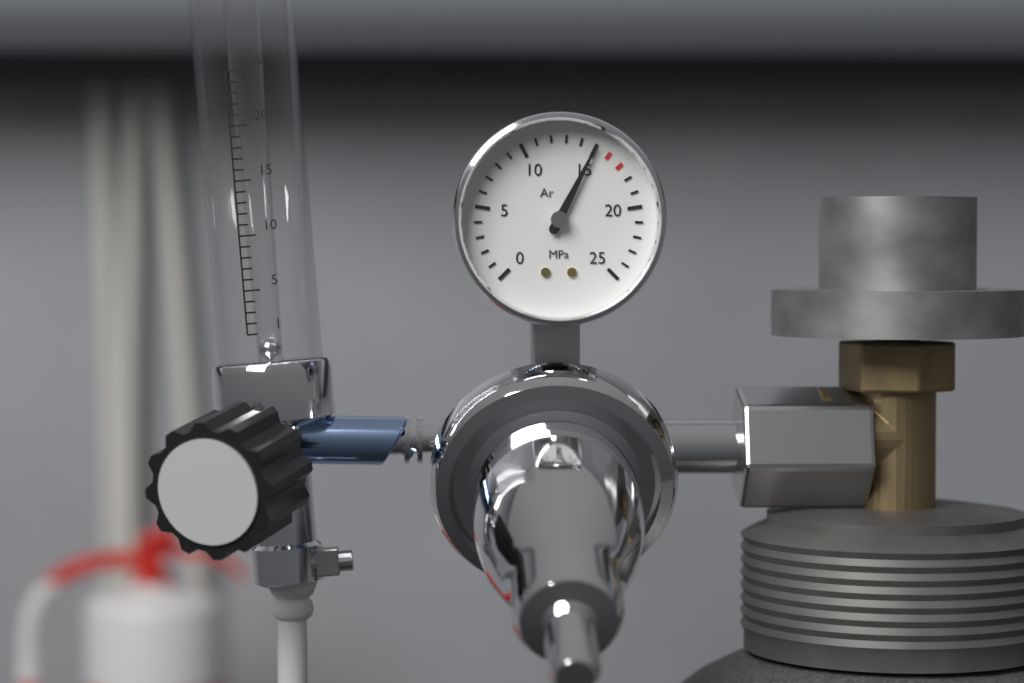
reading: 15 MPa
